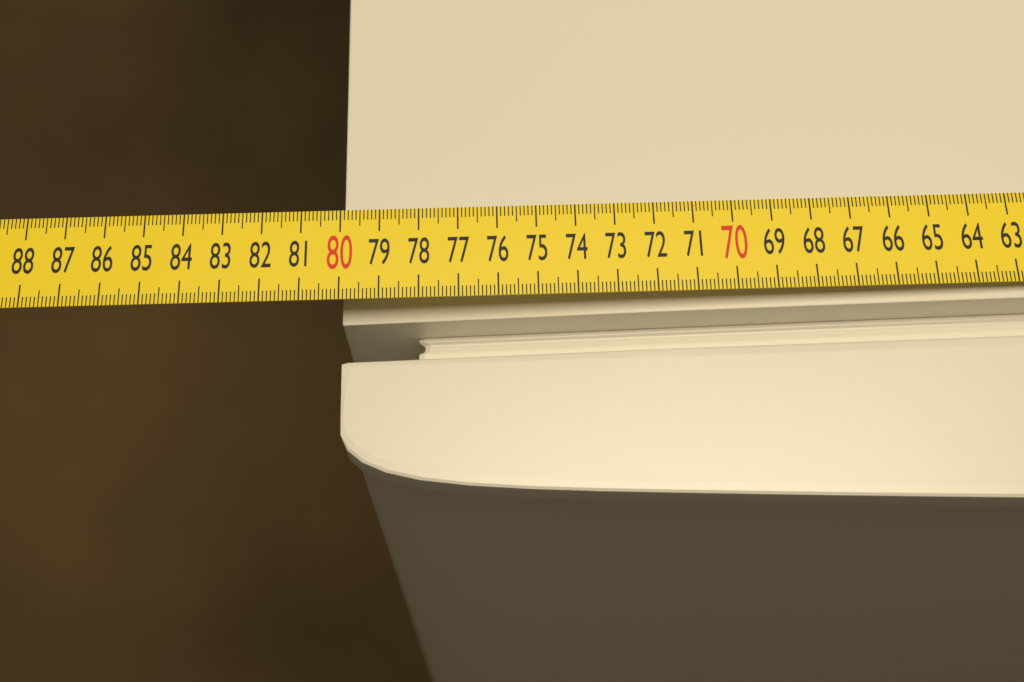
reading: 80.0 cm
